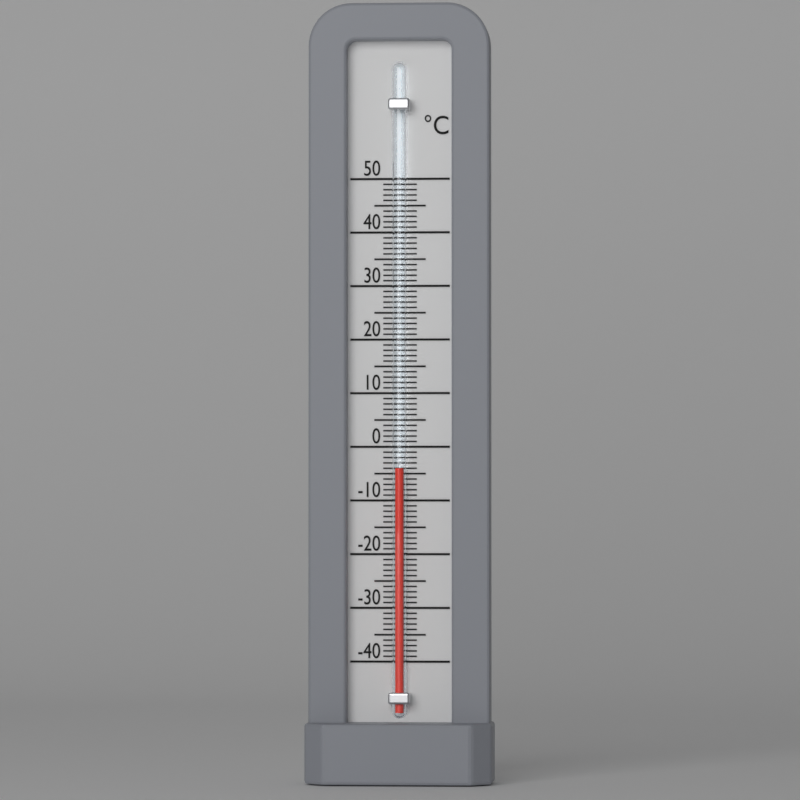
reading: -4 °C
